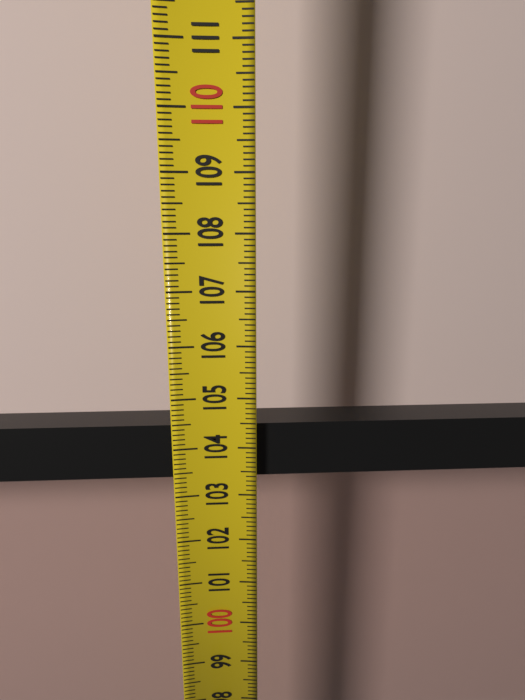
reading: 104.4 (no unit)
